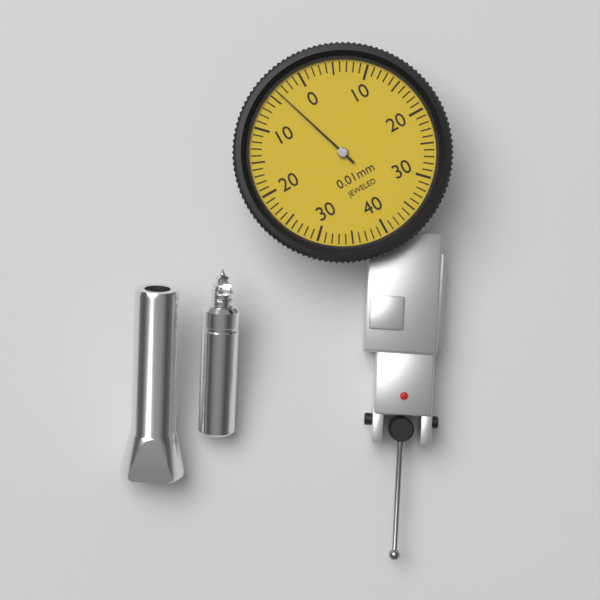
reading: 0.04 mm
